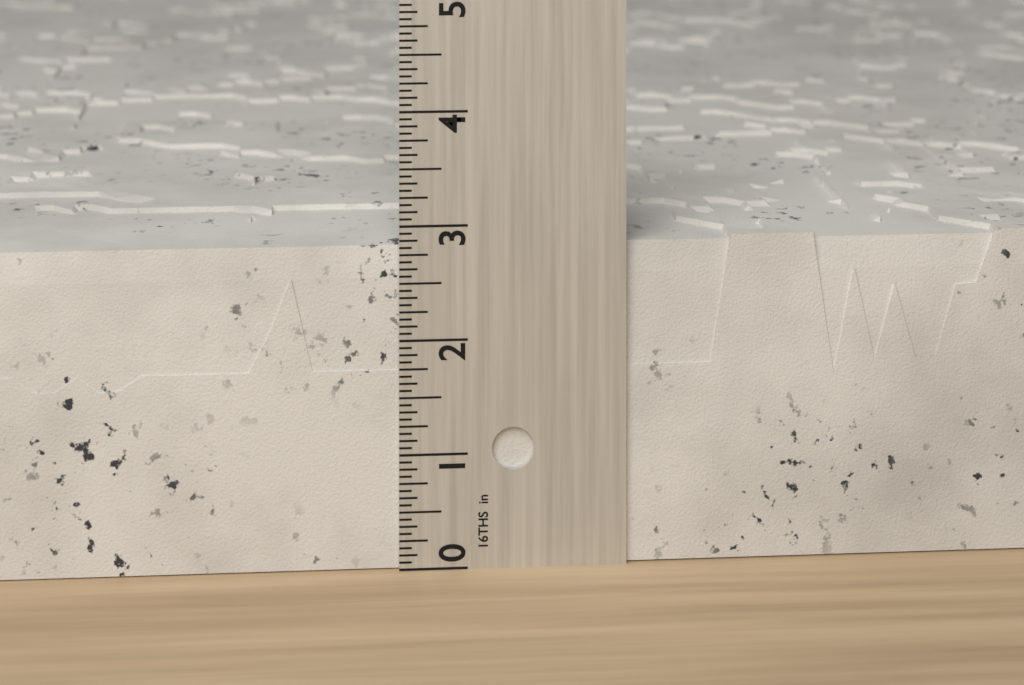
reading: 2.8750 in
